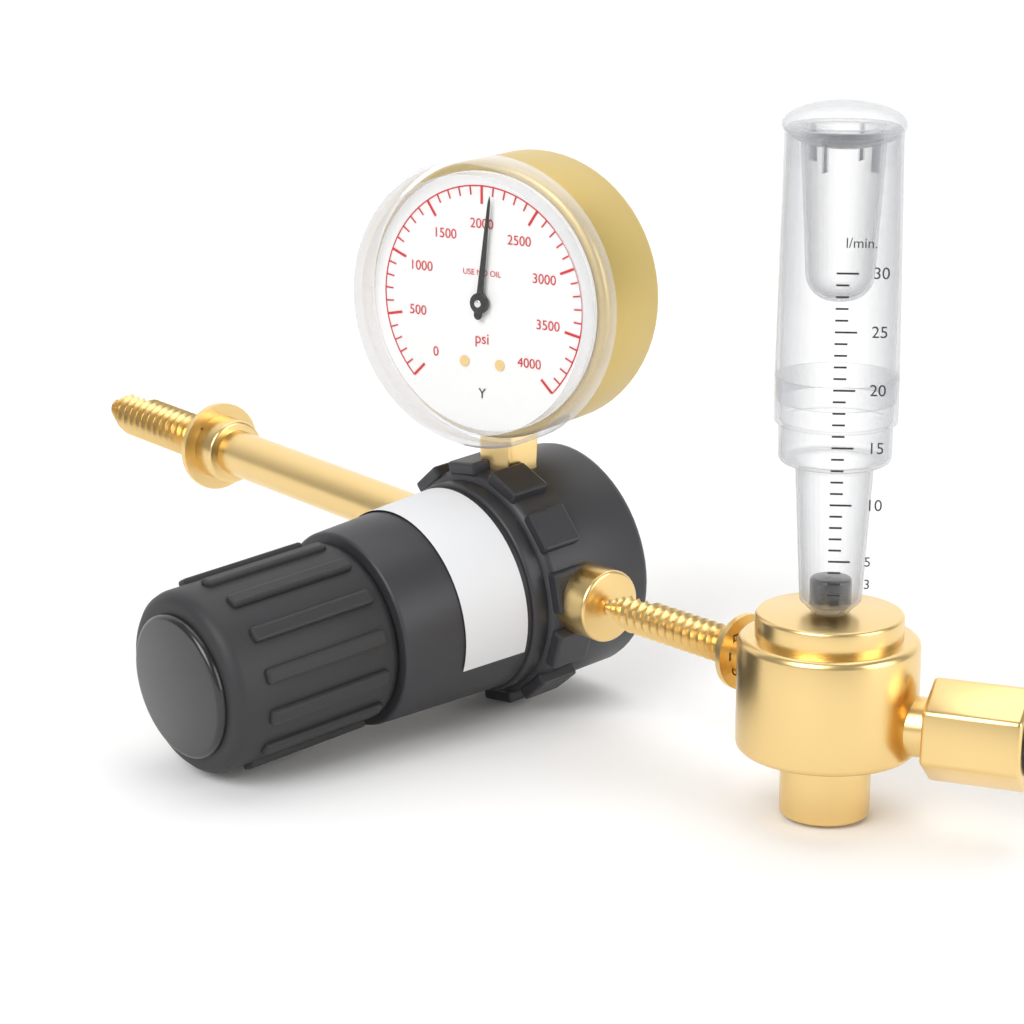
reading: 2100 psi
